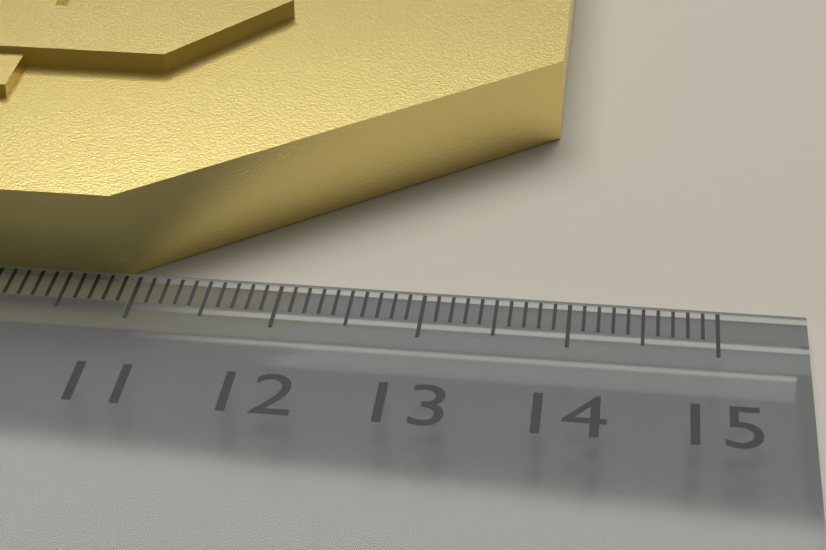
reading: 13.8 cm
